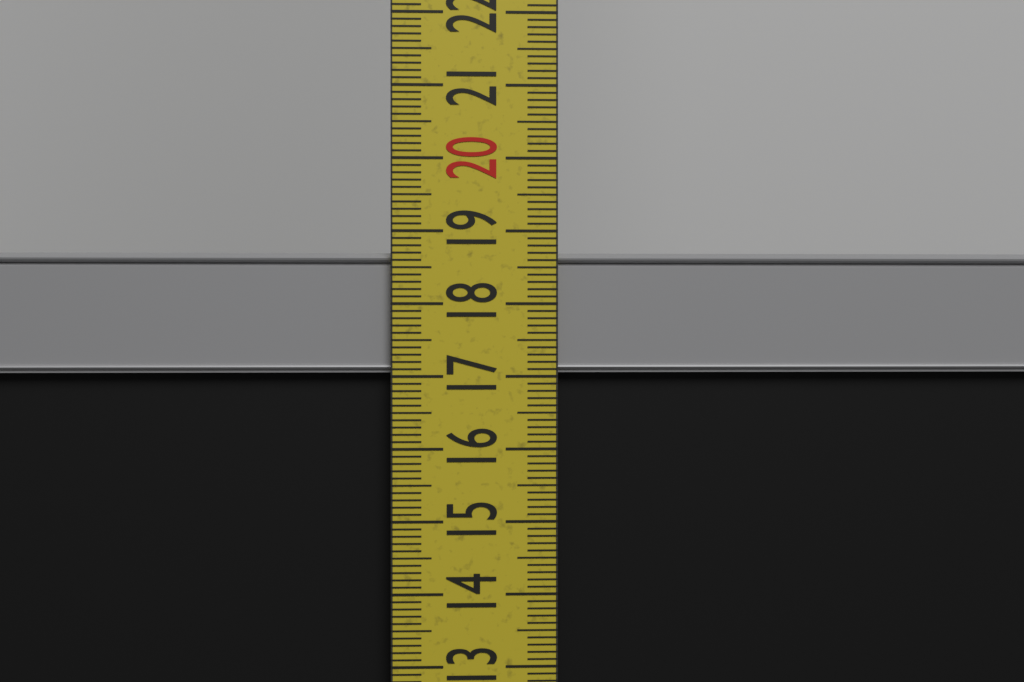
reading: 18.7 cm
